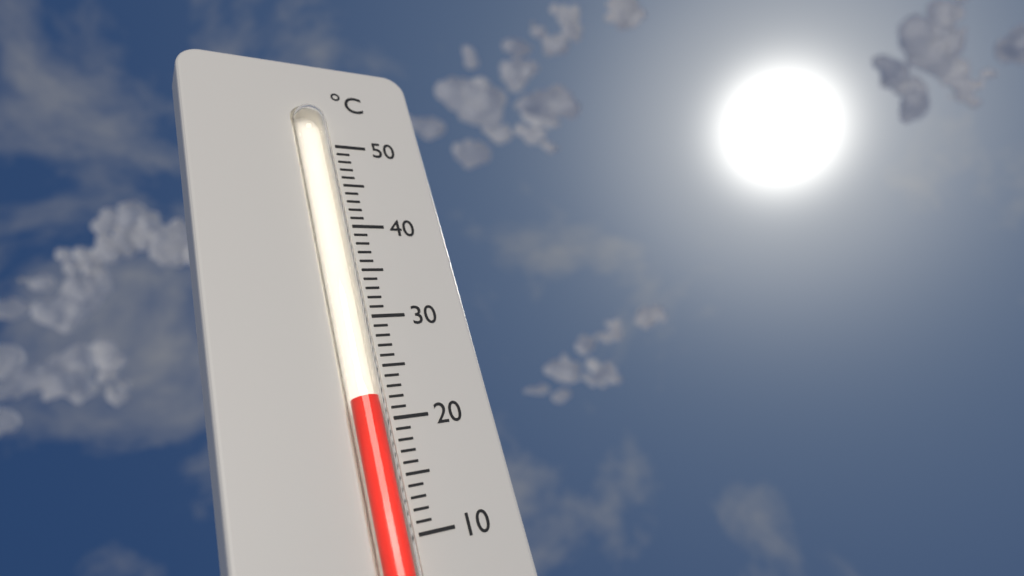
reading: 22 °C
